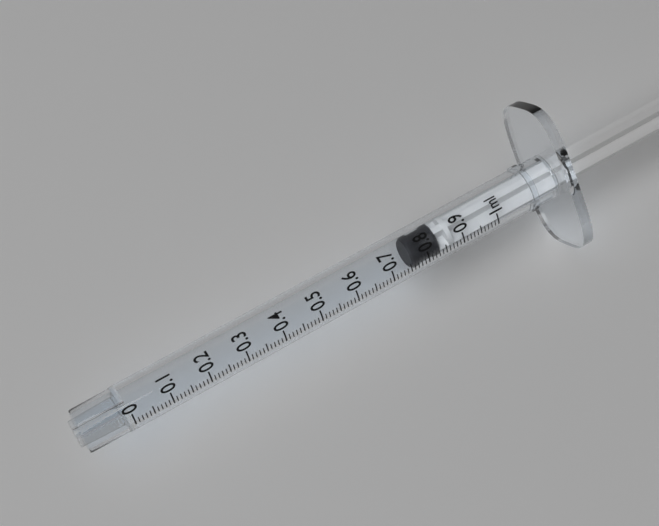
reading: 0.76 ml
